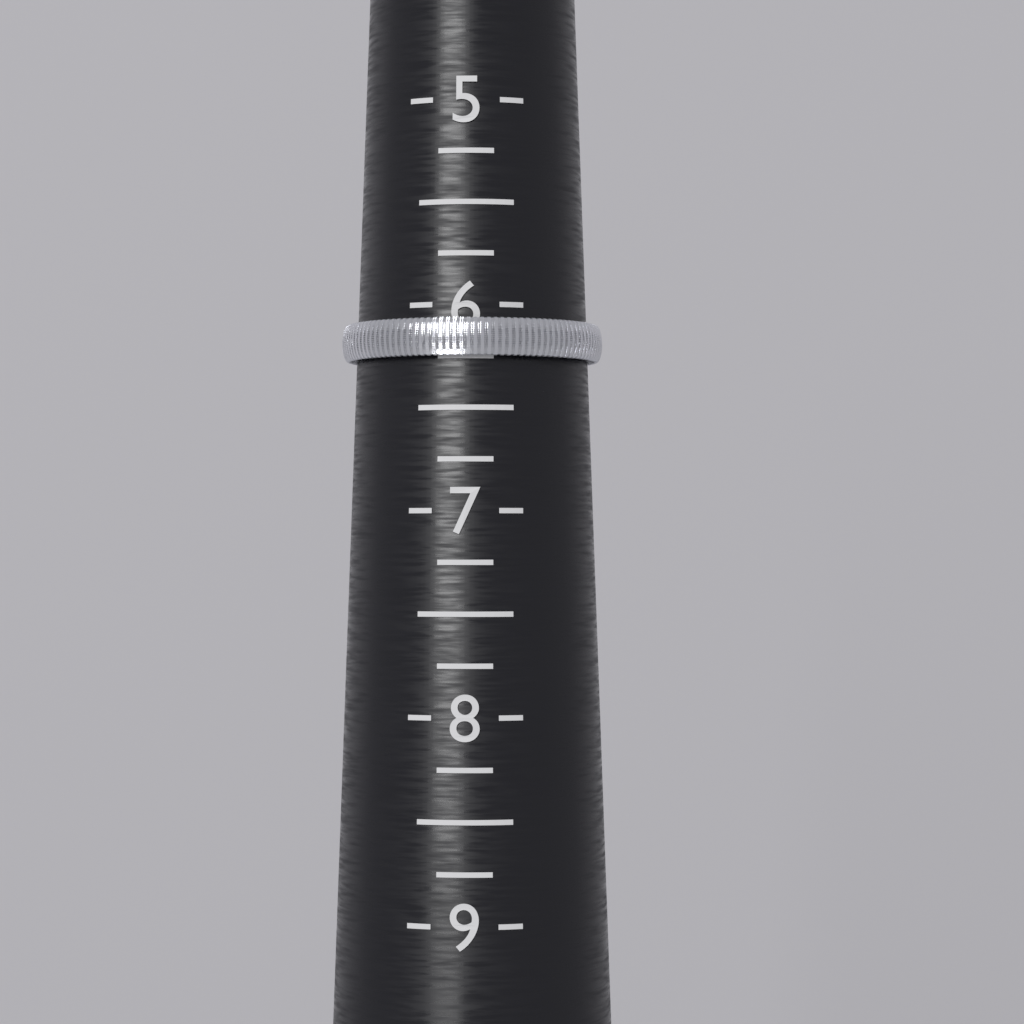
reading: 6.25 (no unit)
